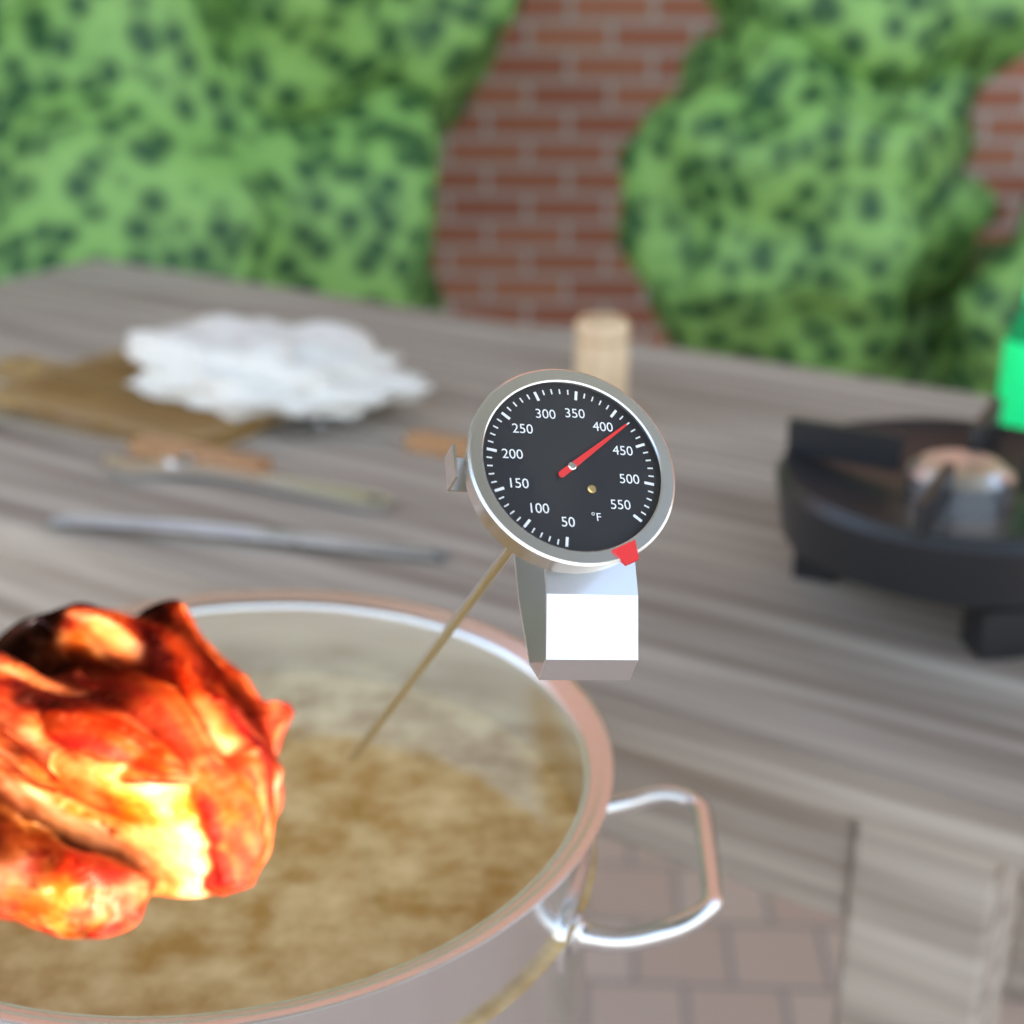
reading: 420 °F
